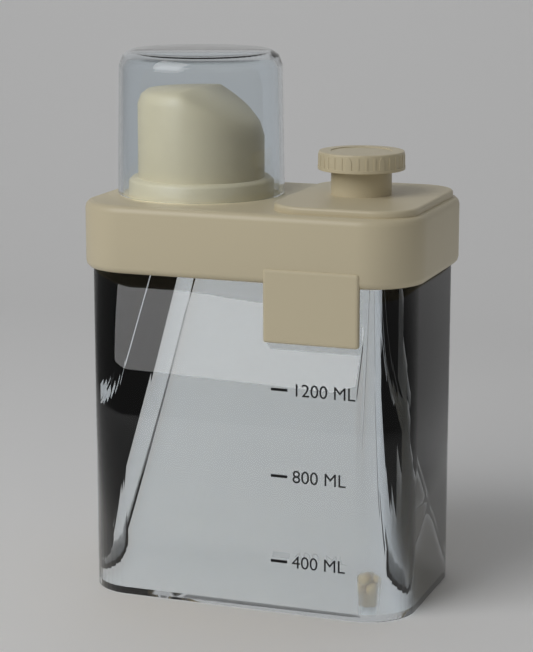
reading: 1150 ml
